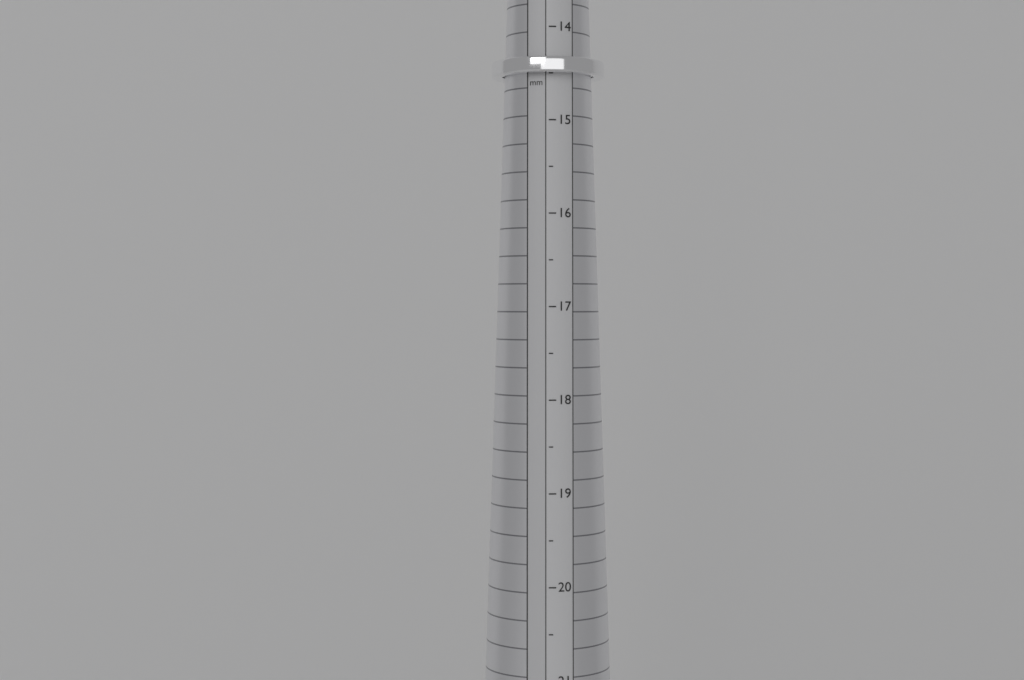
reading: 14.5 mm
